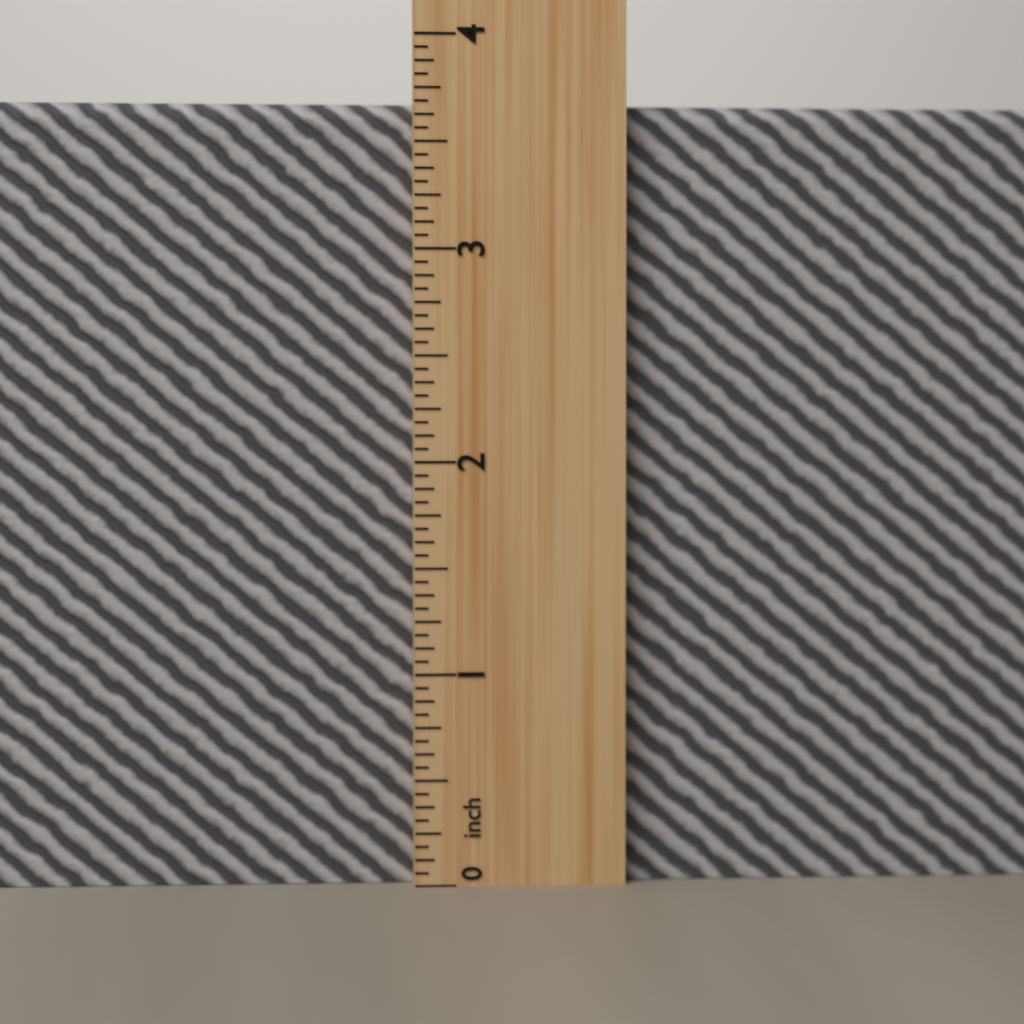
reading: 3.6875 inch
